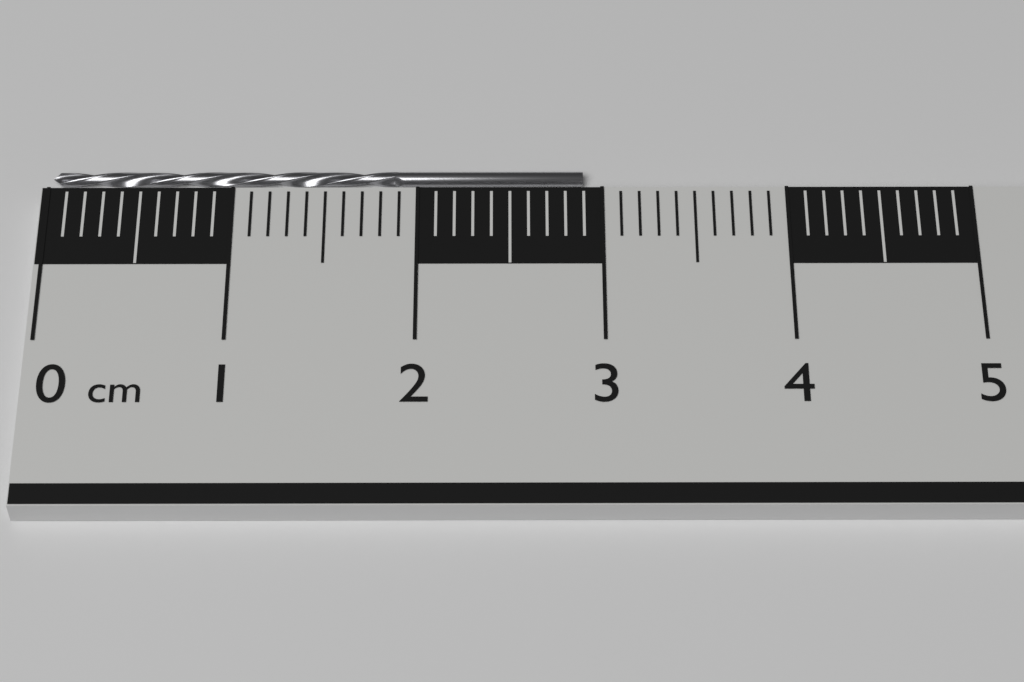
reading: 2.9 cm
